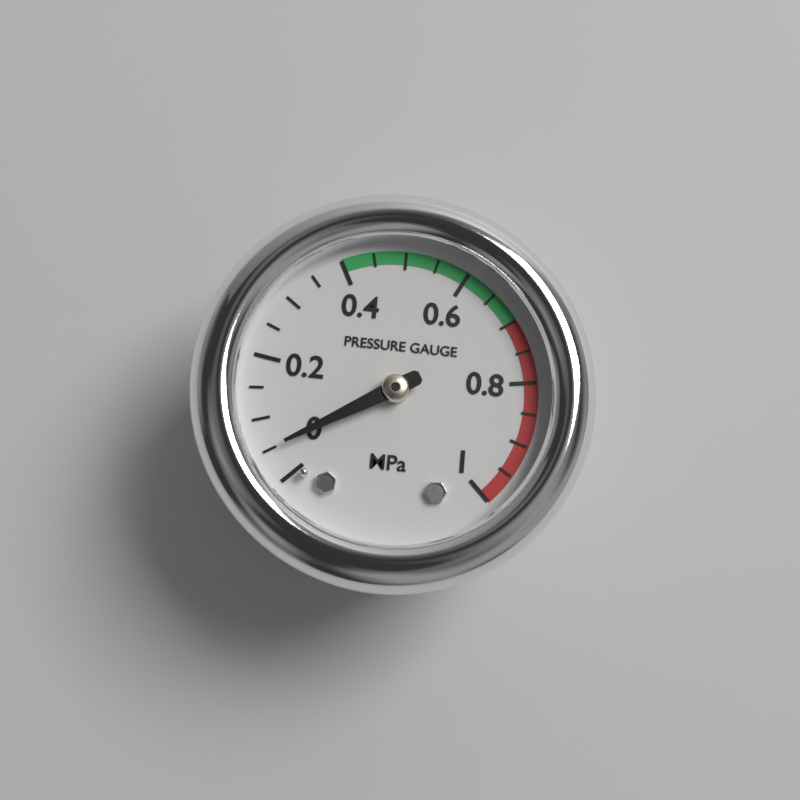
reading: 0.05 MPa
